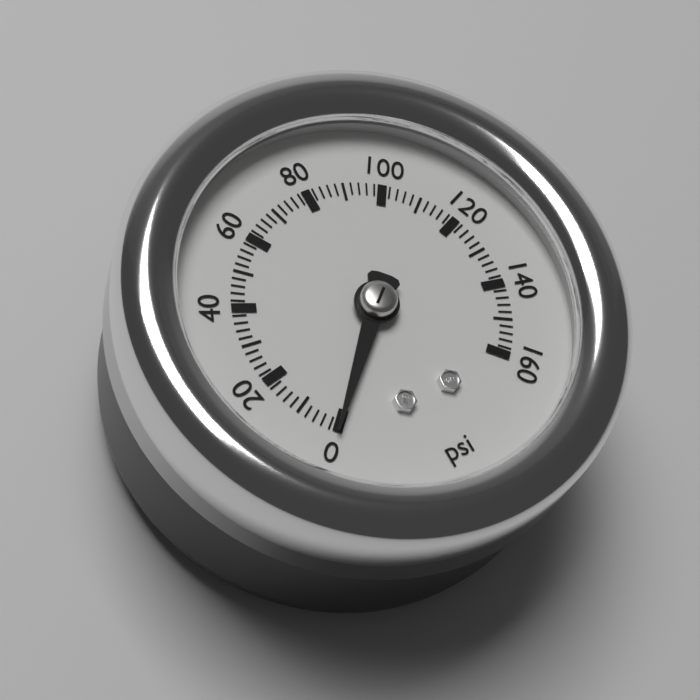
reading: 0 psi
